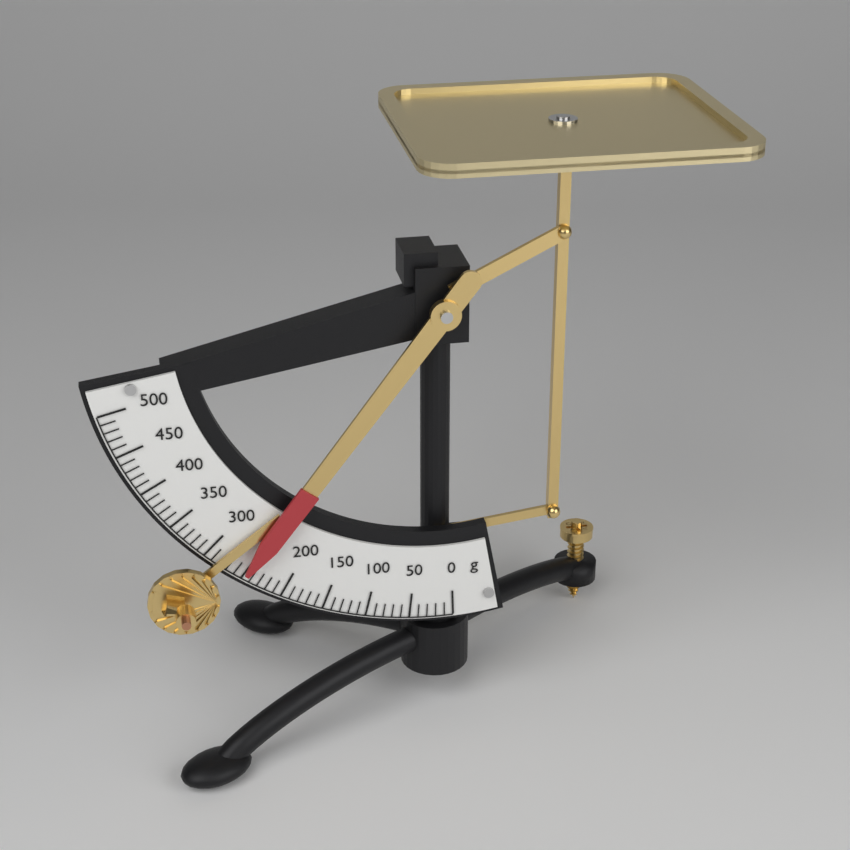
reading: 250 g
